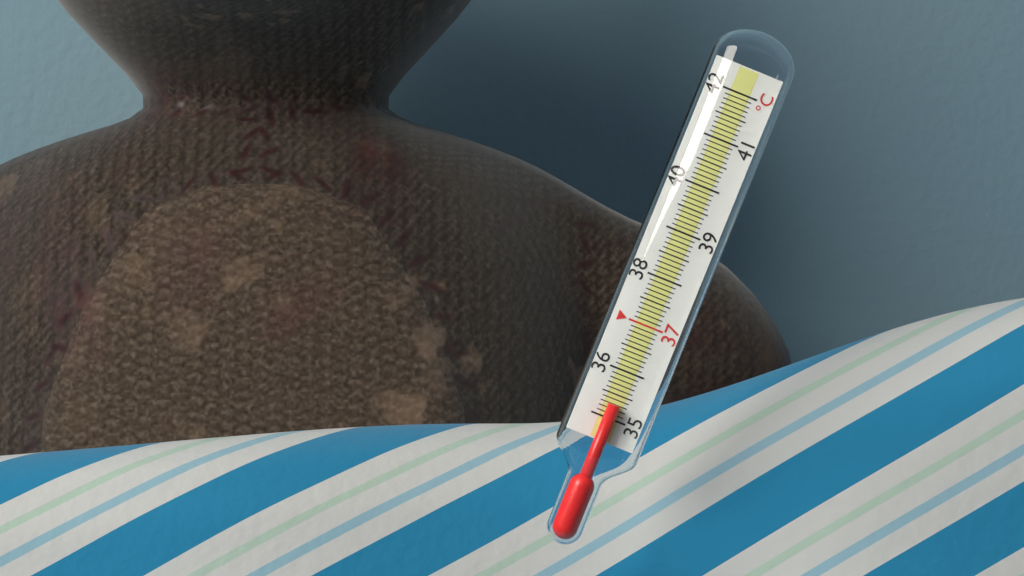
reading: 35.3 °C
